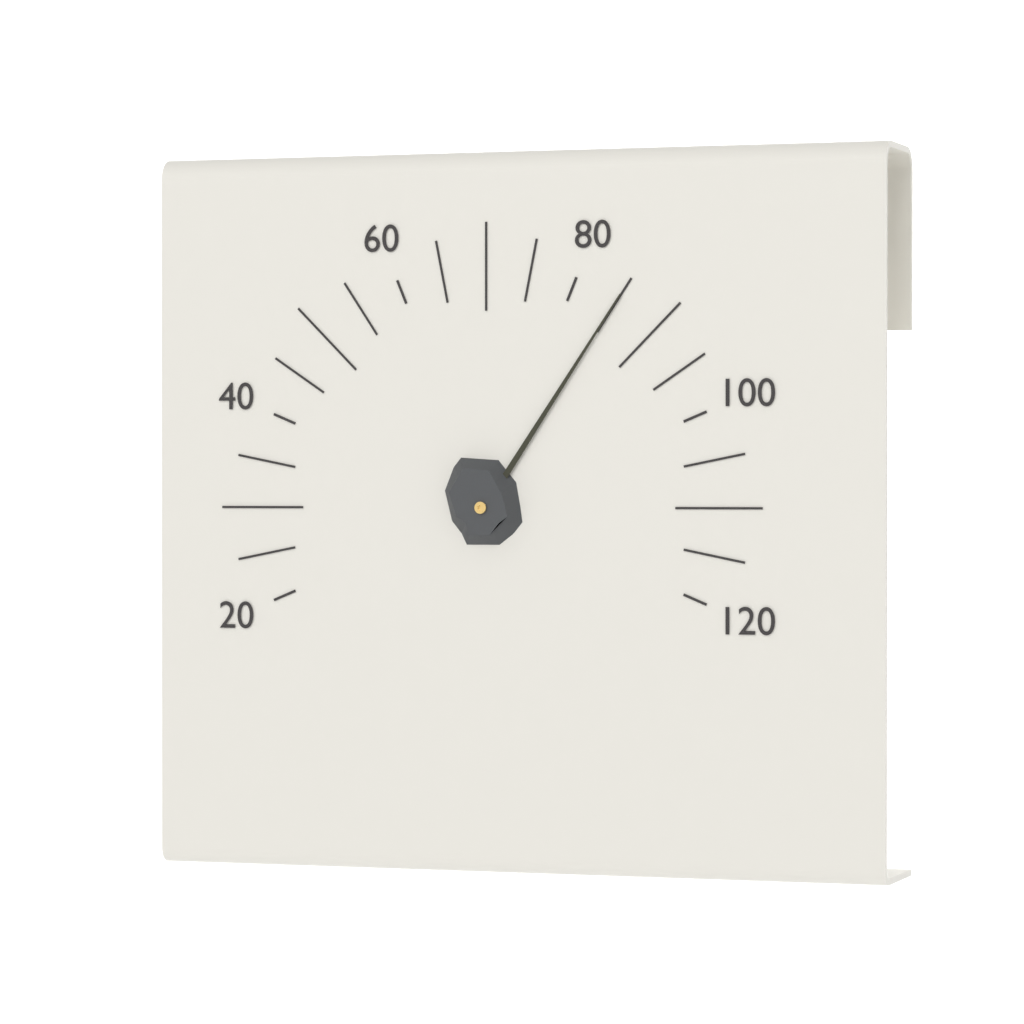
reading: 85 (no unit)
